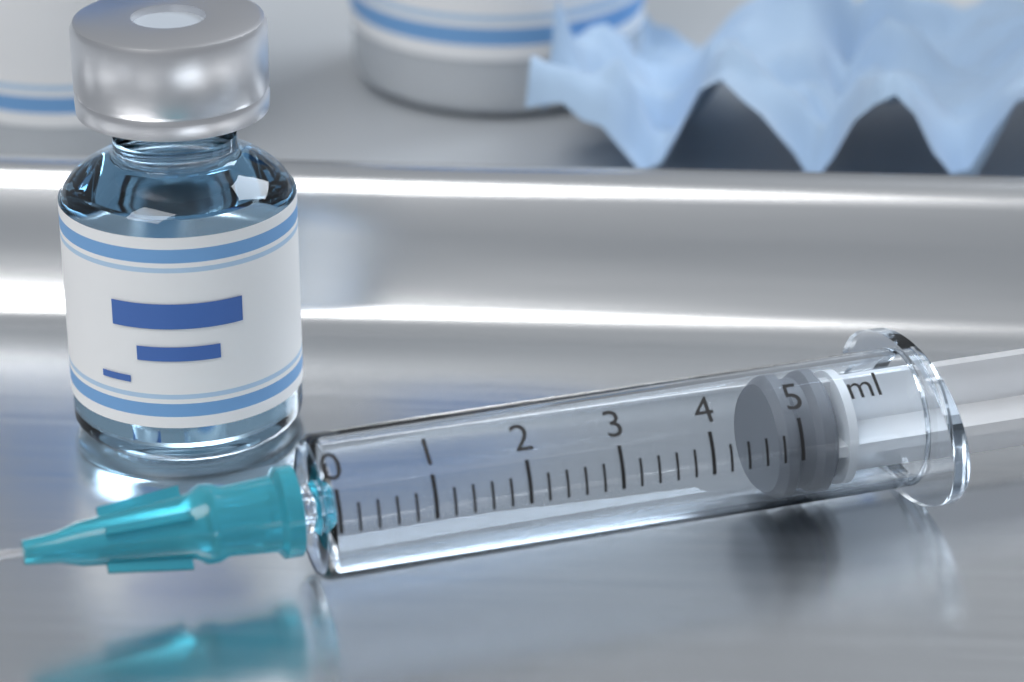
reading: 4.8 ml
